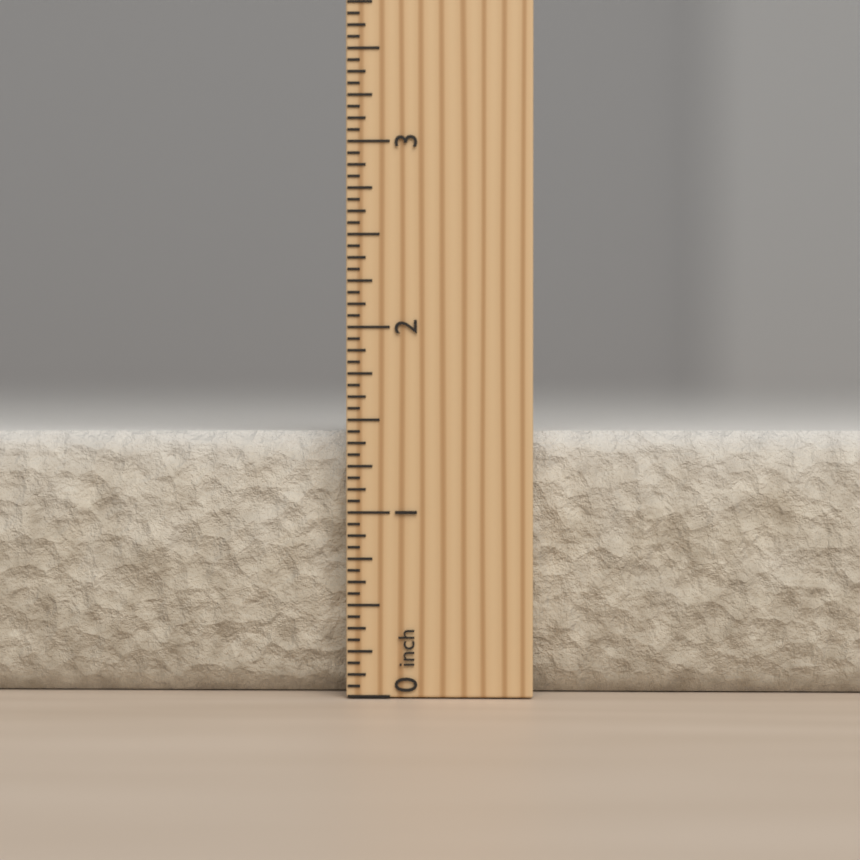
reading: 1.4375 inch
